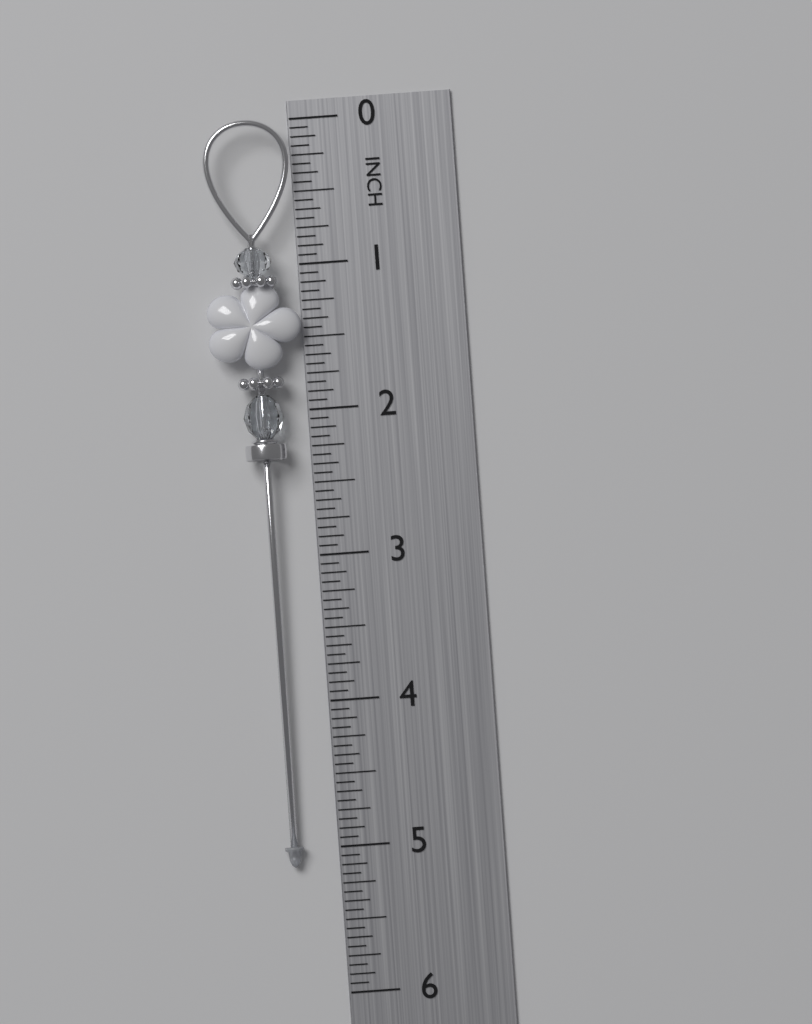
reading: 5.1250 in
